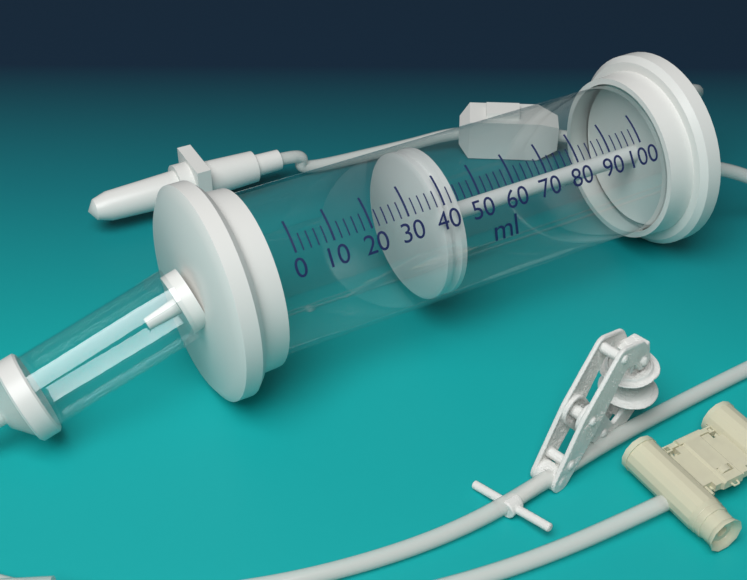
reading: 38 ml
